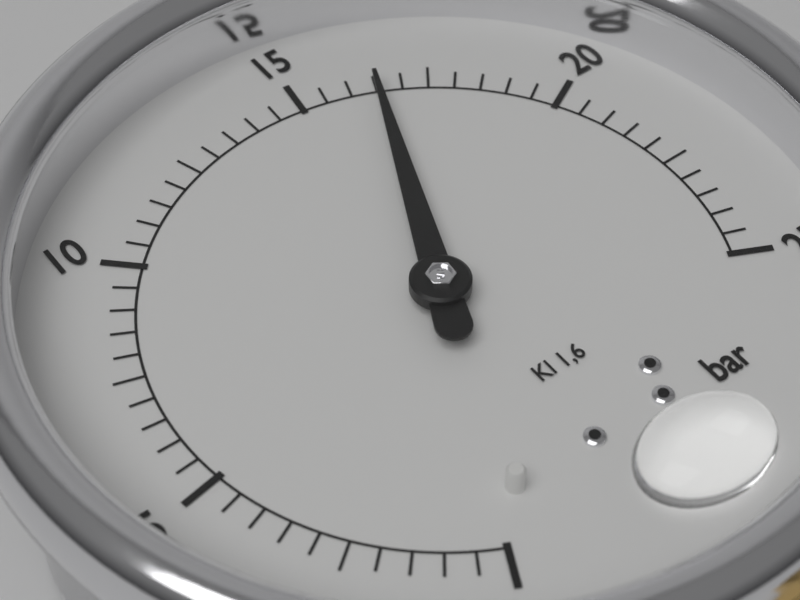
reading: 16.5 bar
